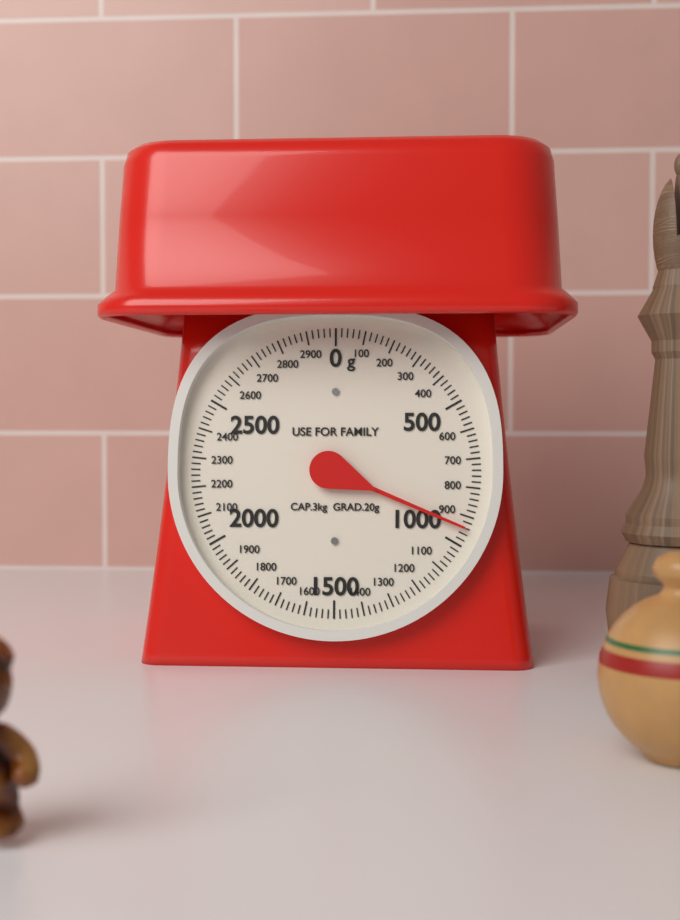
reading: 940 g
